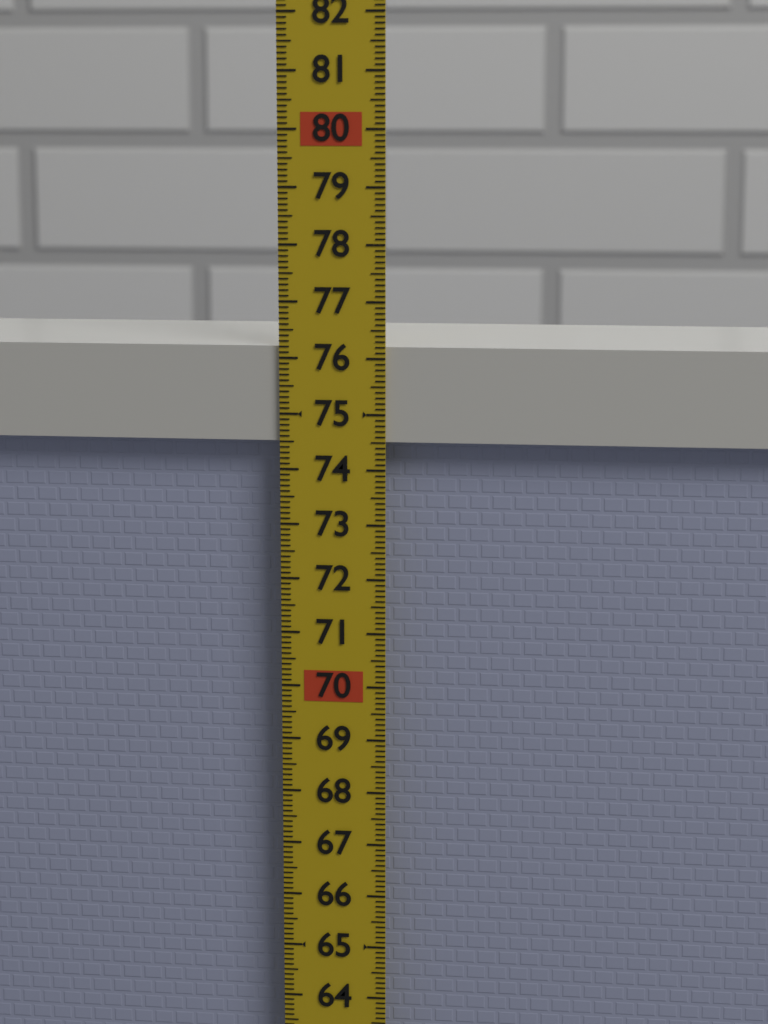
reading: 76.2 (no unit)
